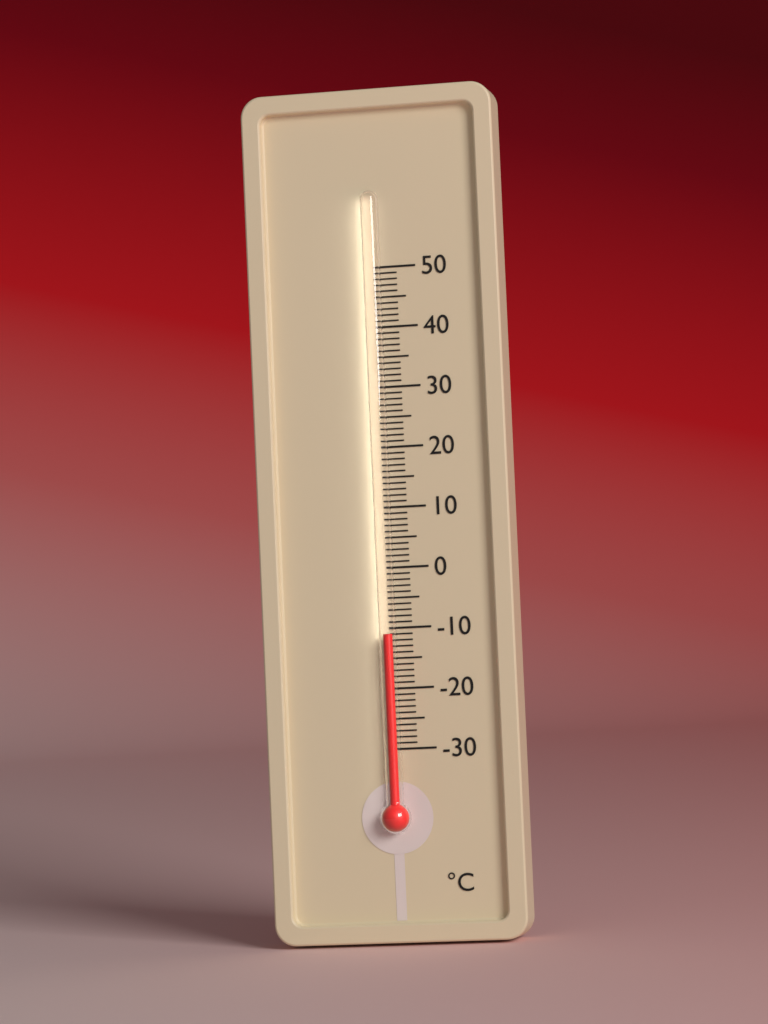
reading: -11 °C
